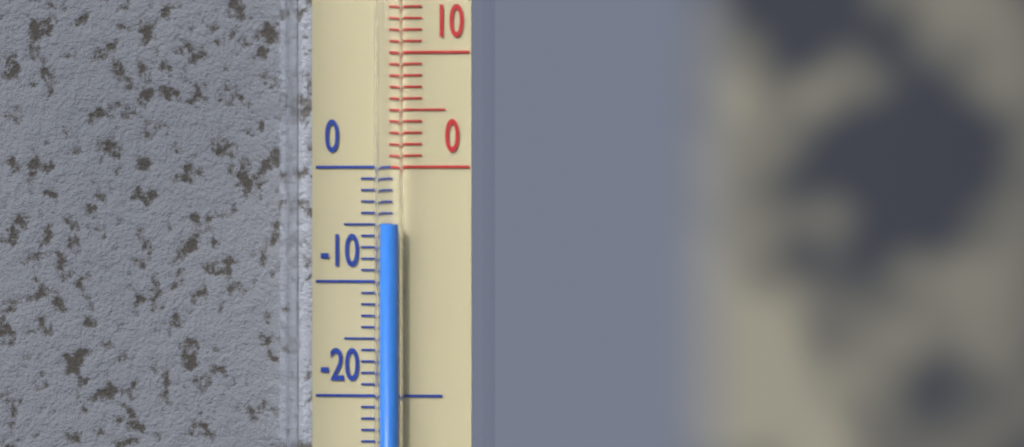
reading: -5 °C
